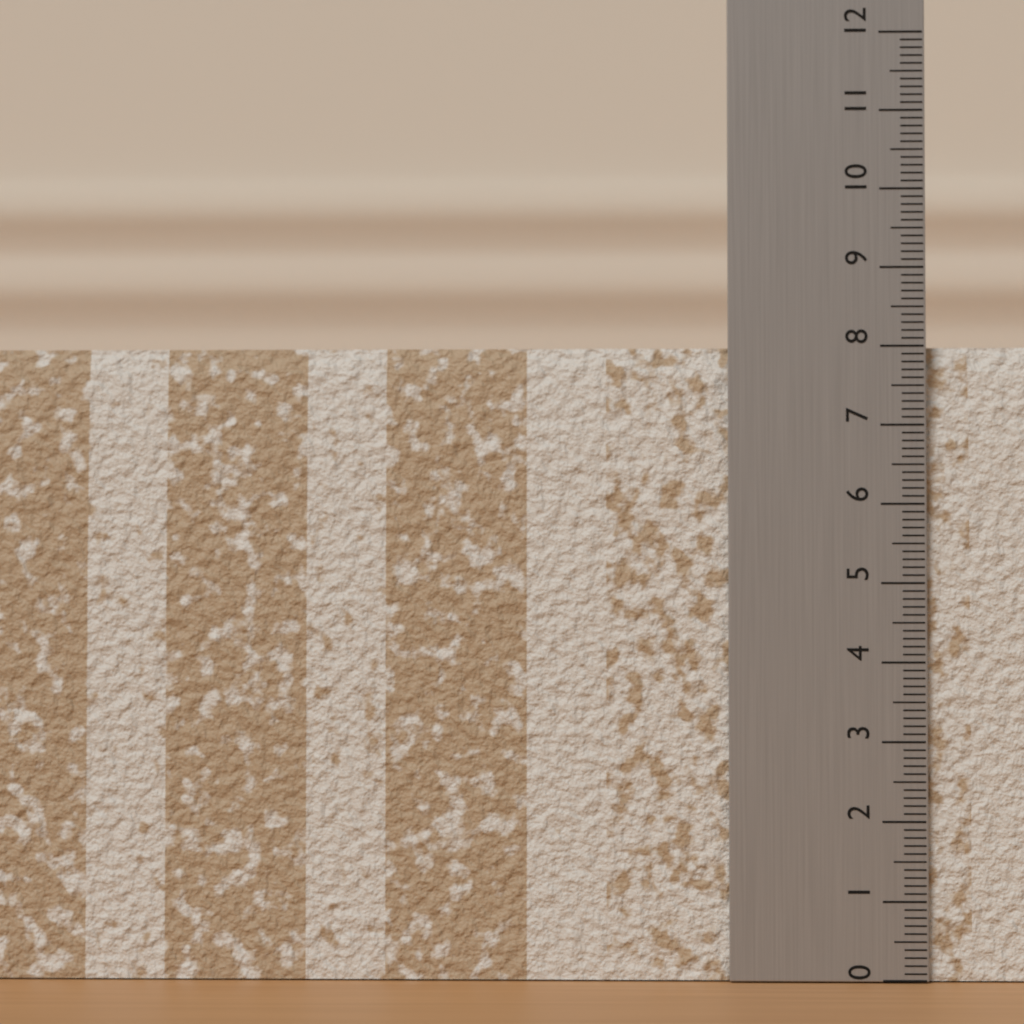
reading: 8.0 (no unit)
